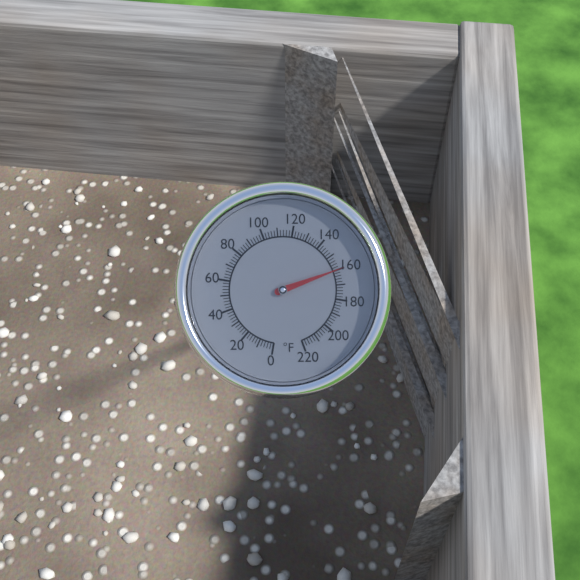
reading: 160 °F
